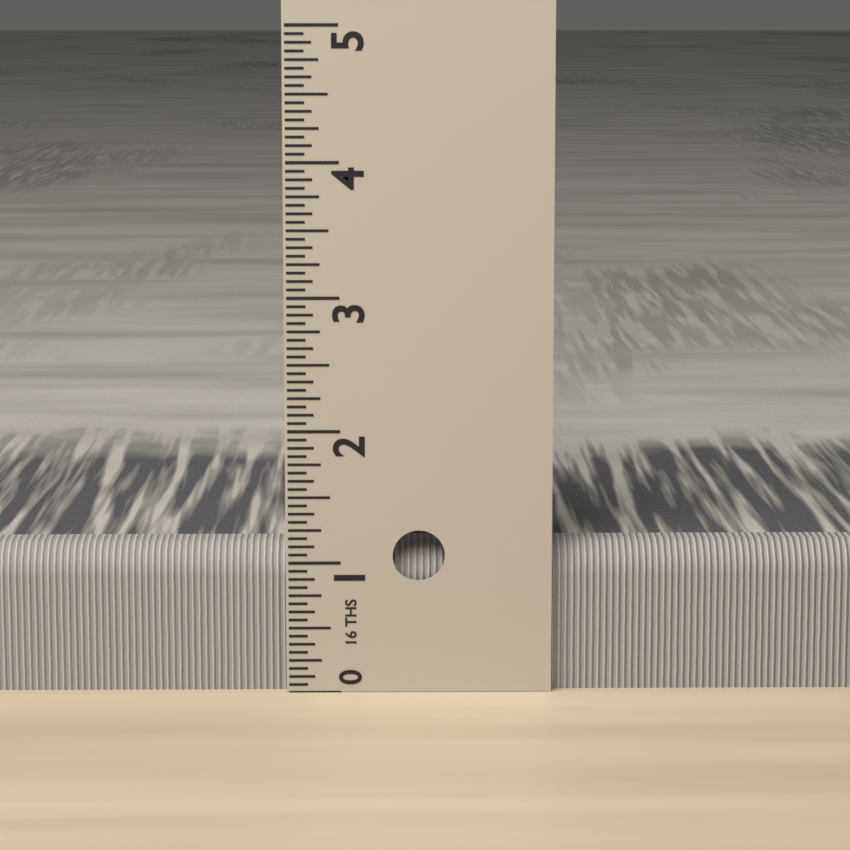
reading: 1.1250 in
